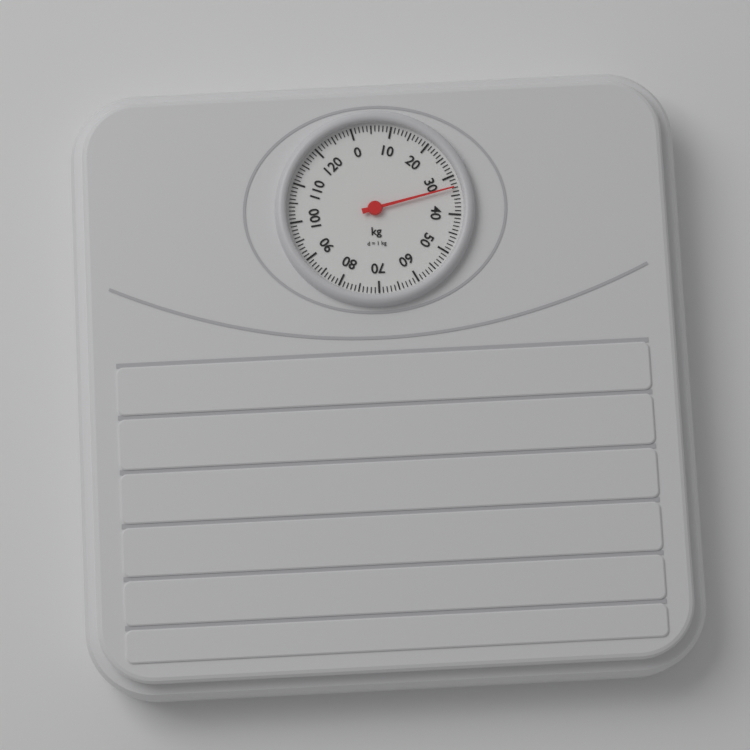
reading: 33 kg
